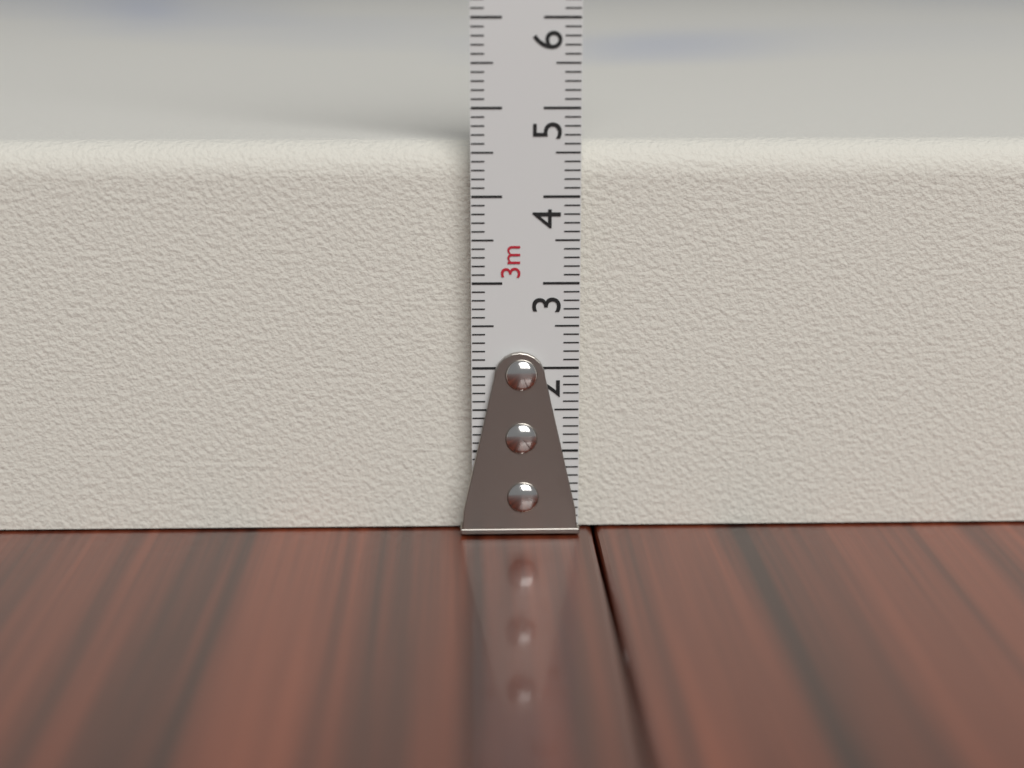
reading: 4.6 cm
